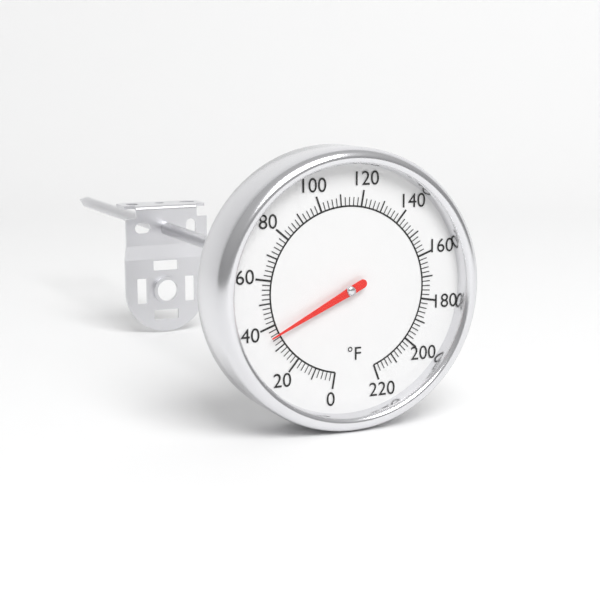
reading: 36 °F
